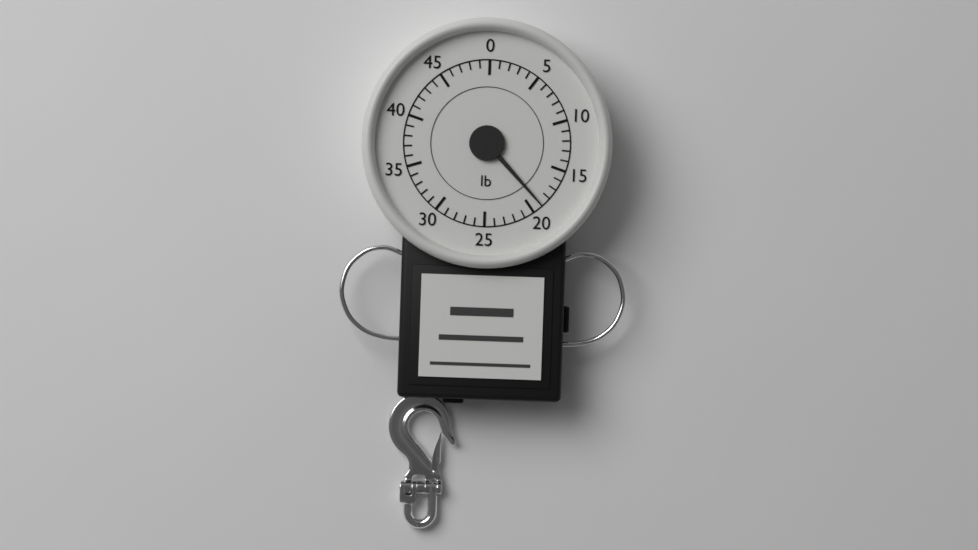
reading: 19 lb
